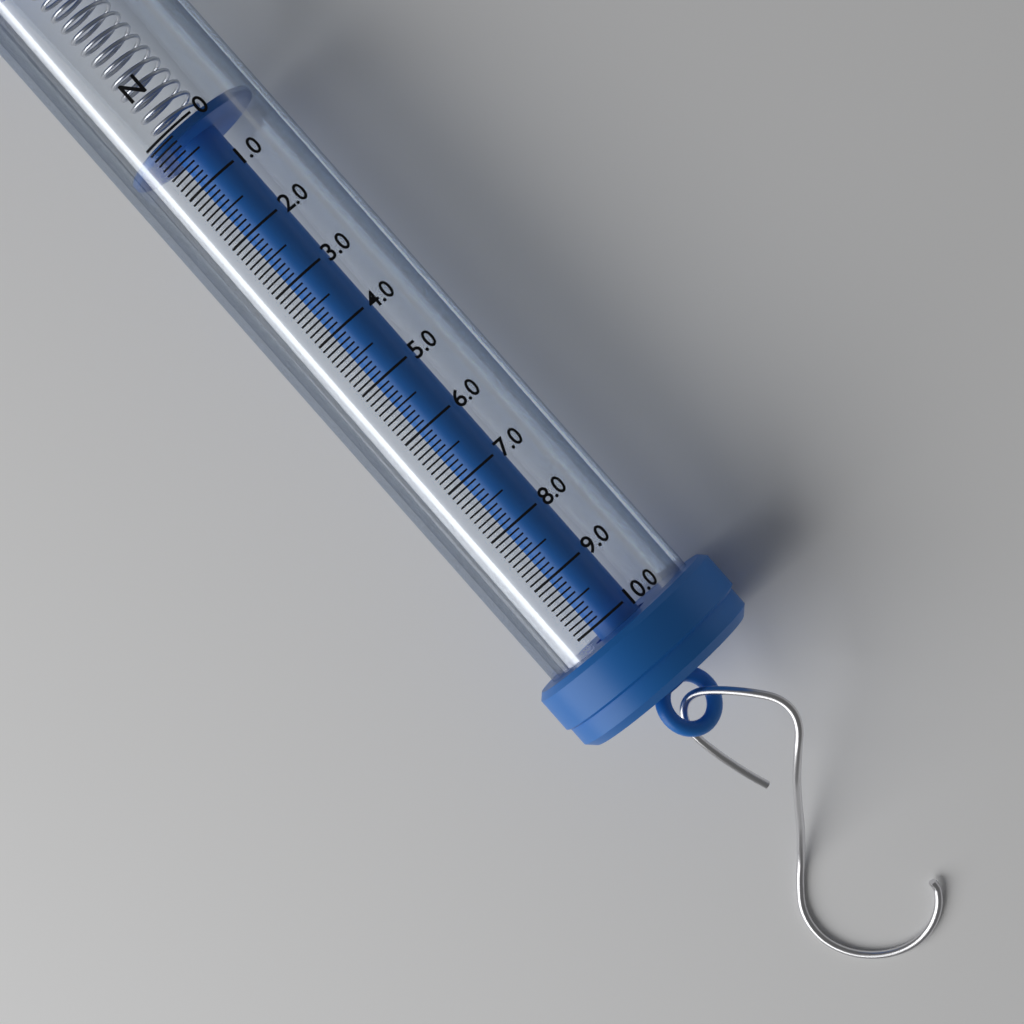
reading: 0.0 N
